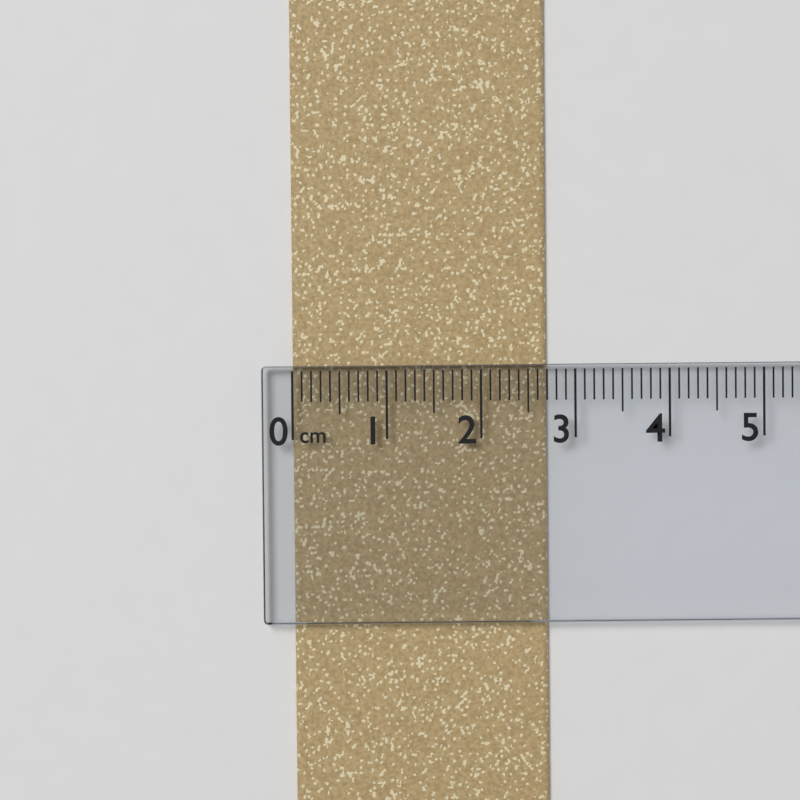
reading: 2.7 cm
